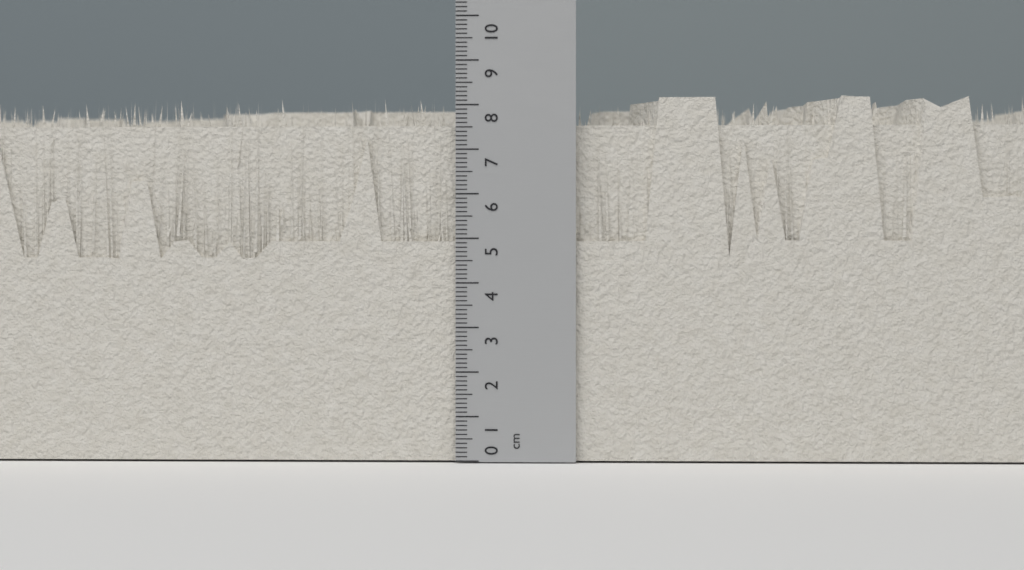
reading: 8.2 cm
